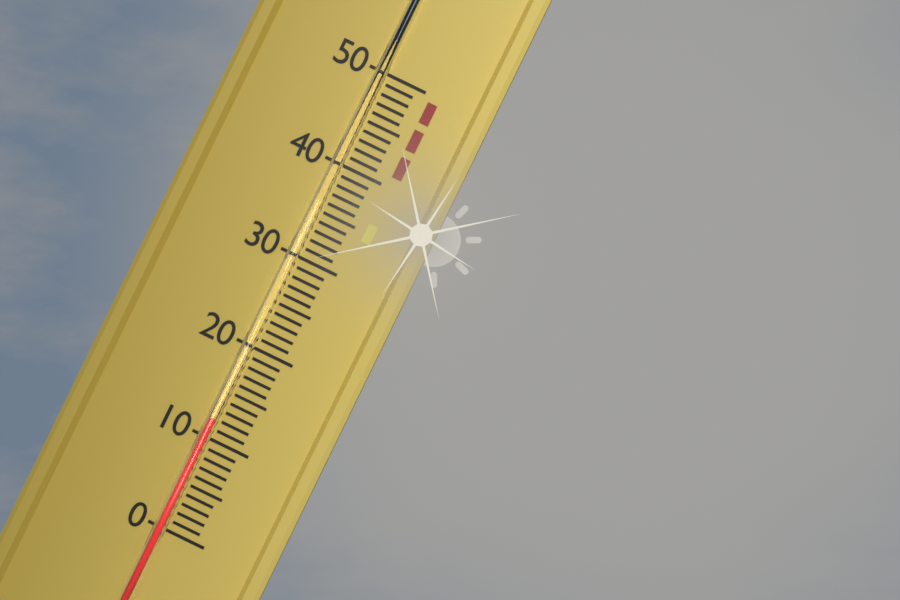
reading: 12 (no unit)
